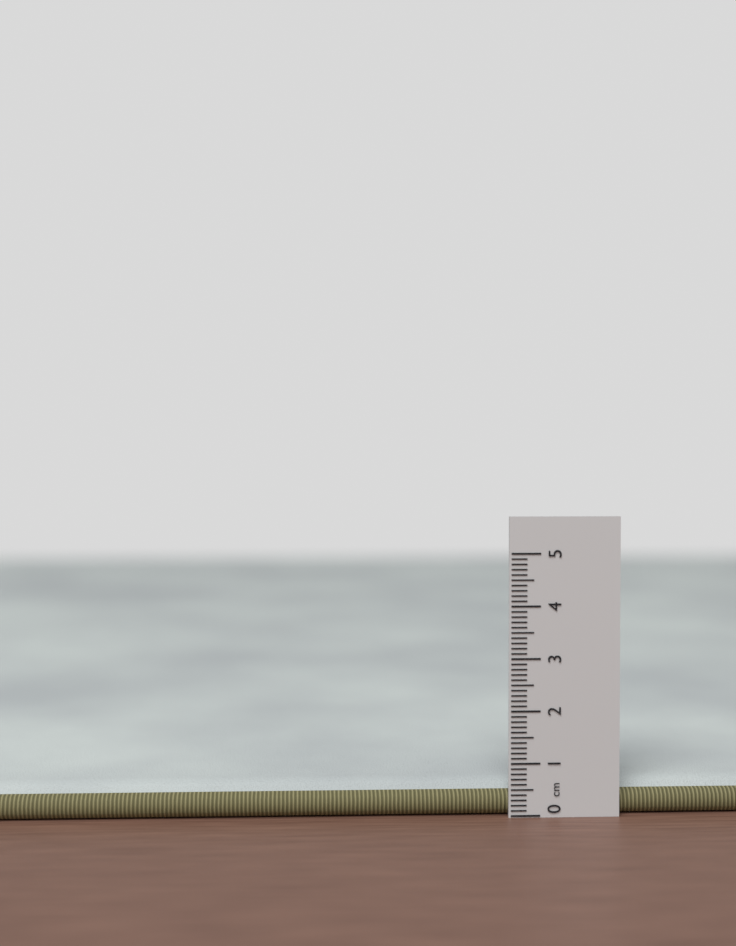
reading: 0.6 cm
